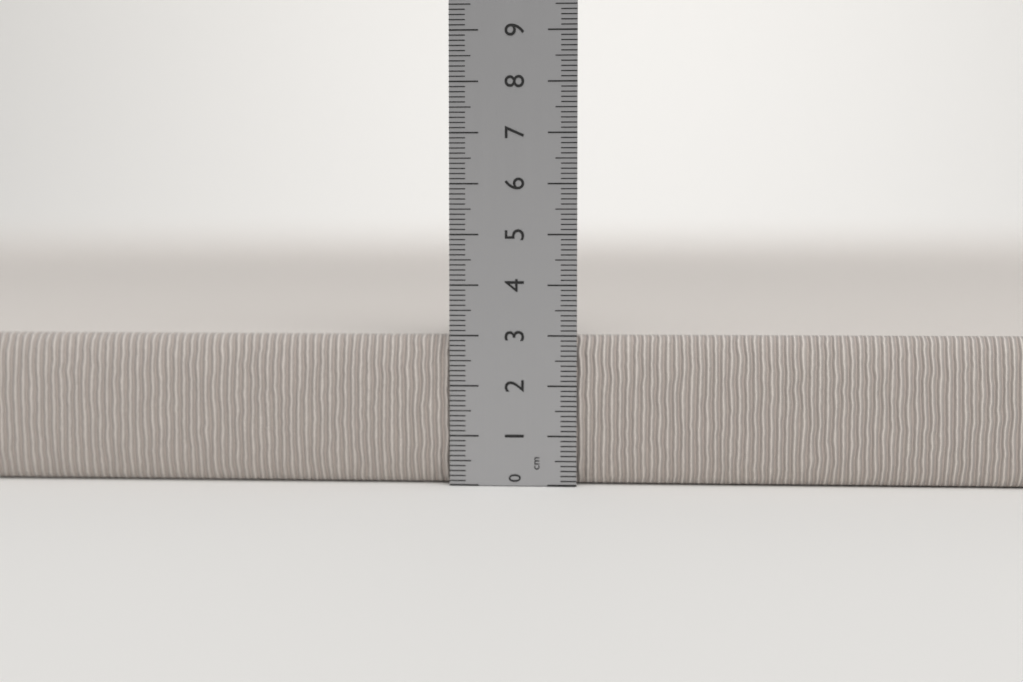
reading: 3.0 cm
